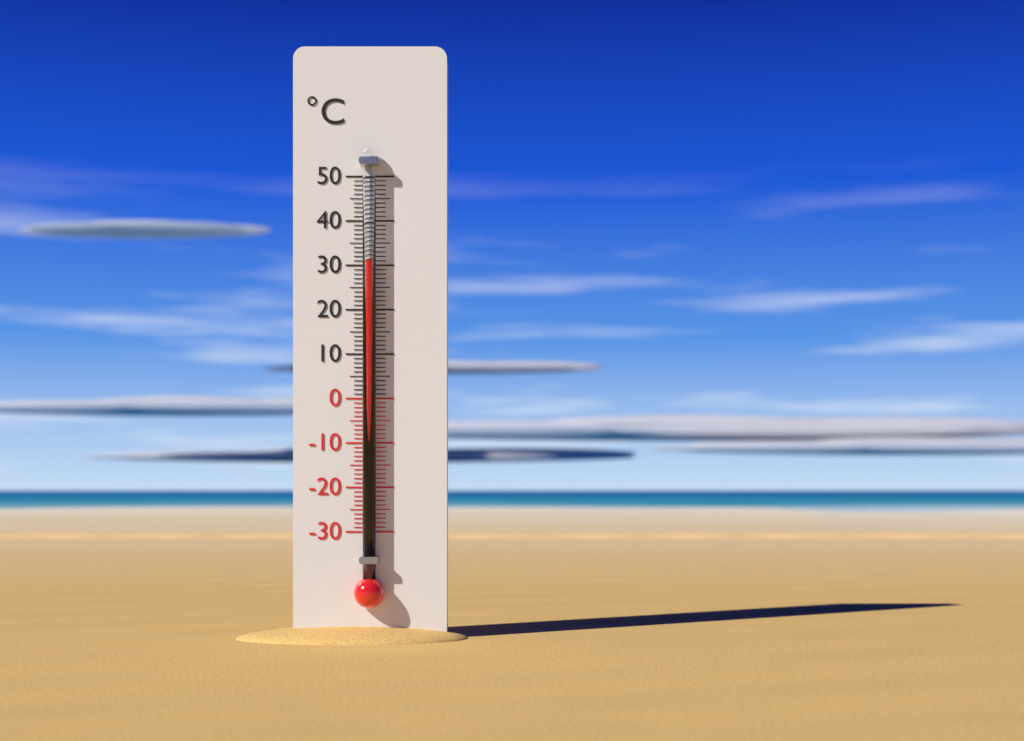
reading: 31 °C
